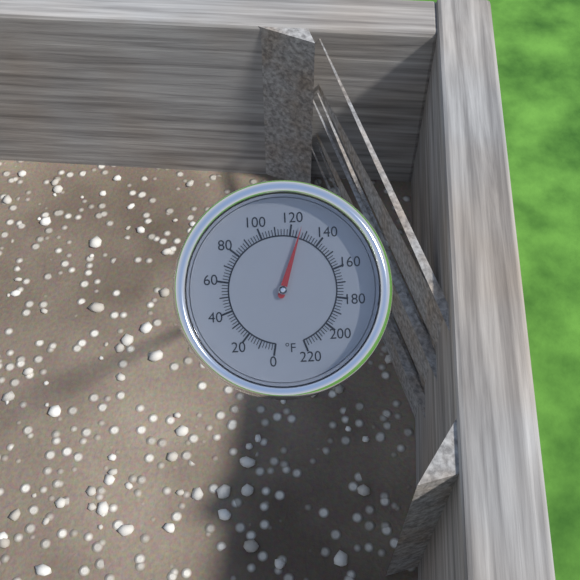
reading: 126 °F
